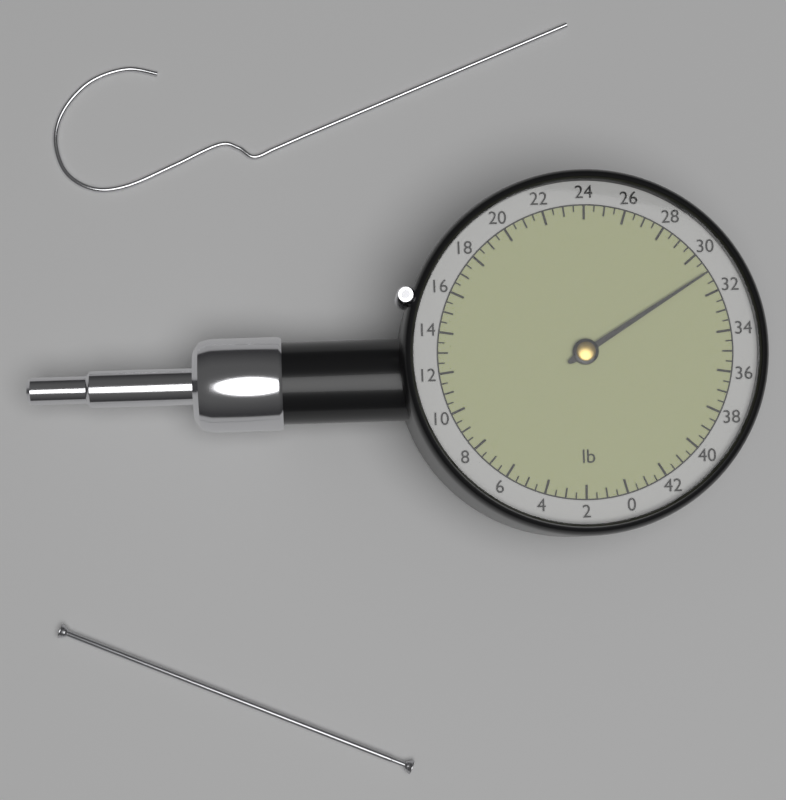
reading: 31.0 lb
